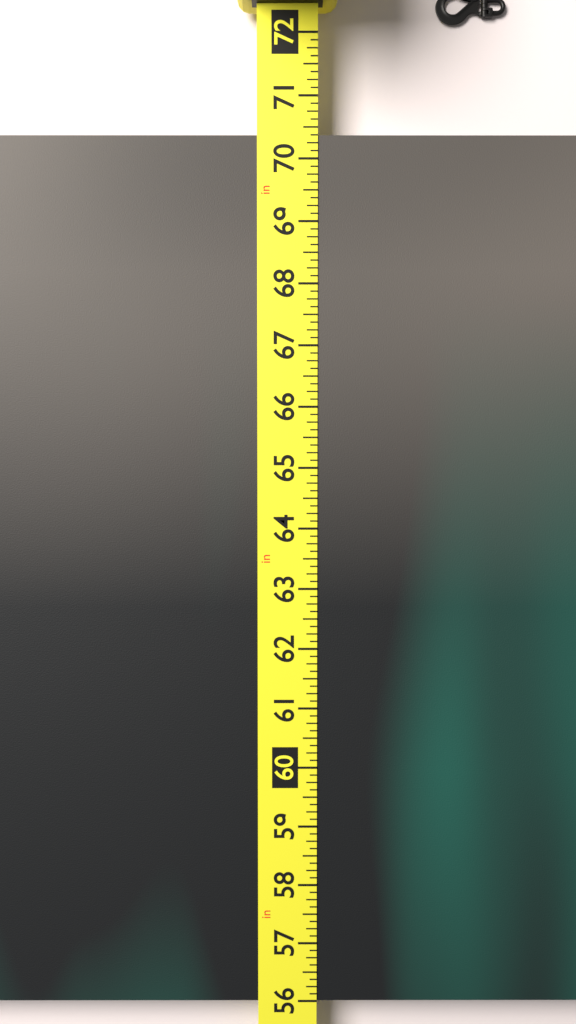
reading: 70.375 in
